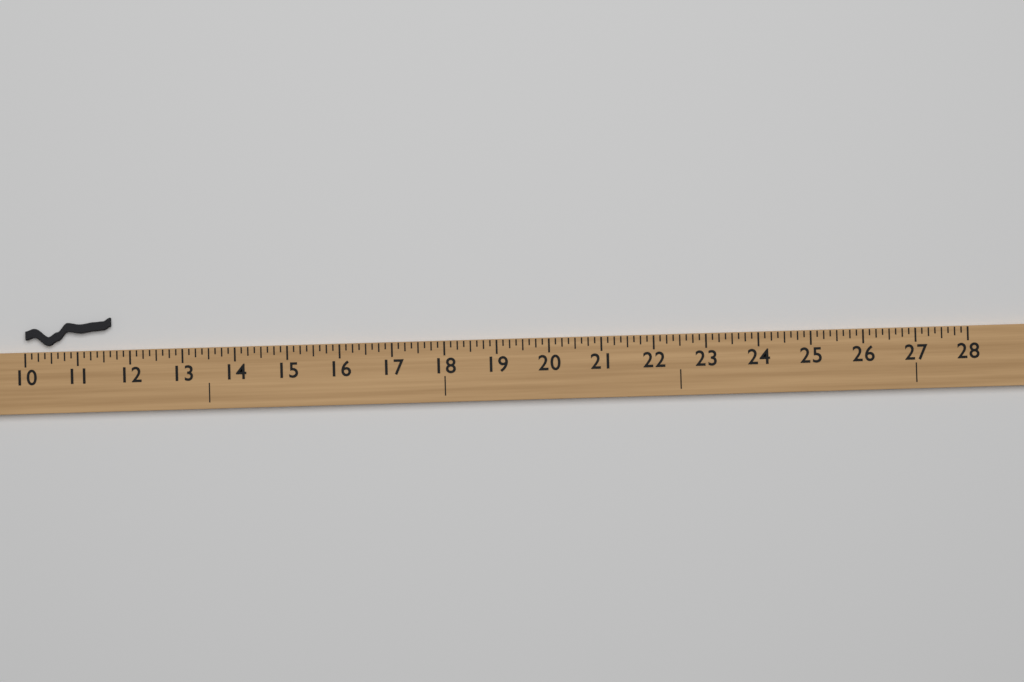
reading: 11.625 (no unit)
